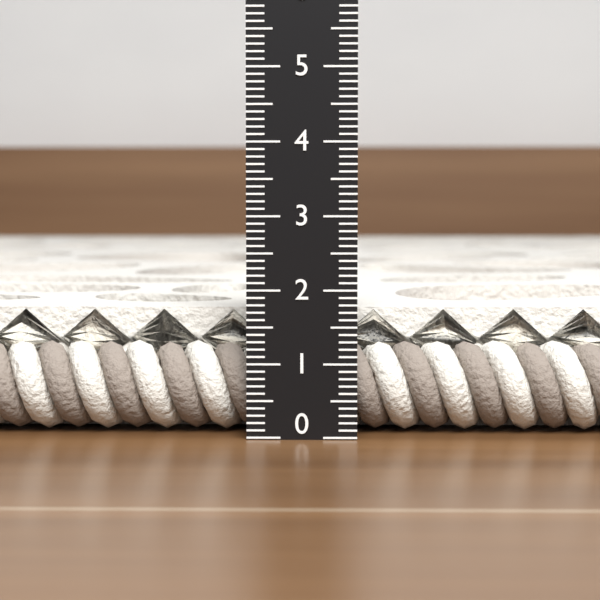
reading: 1.7 (no unit)
